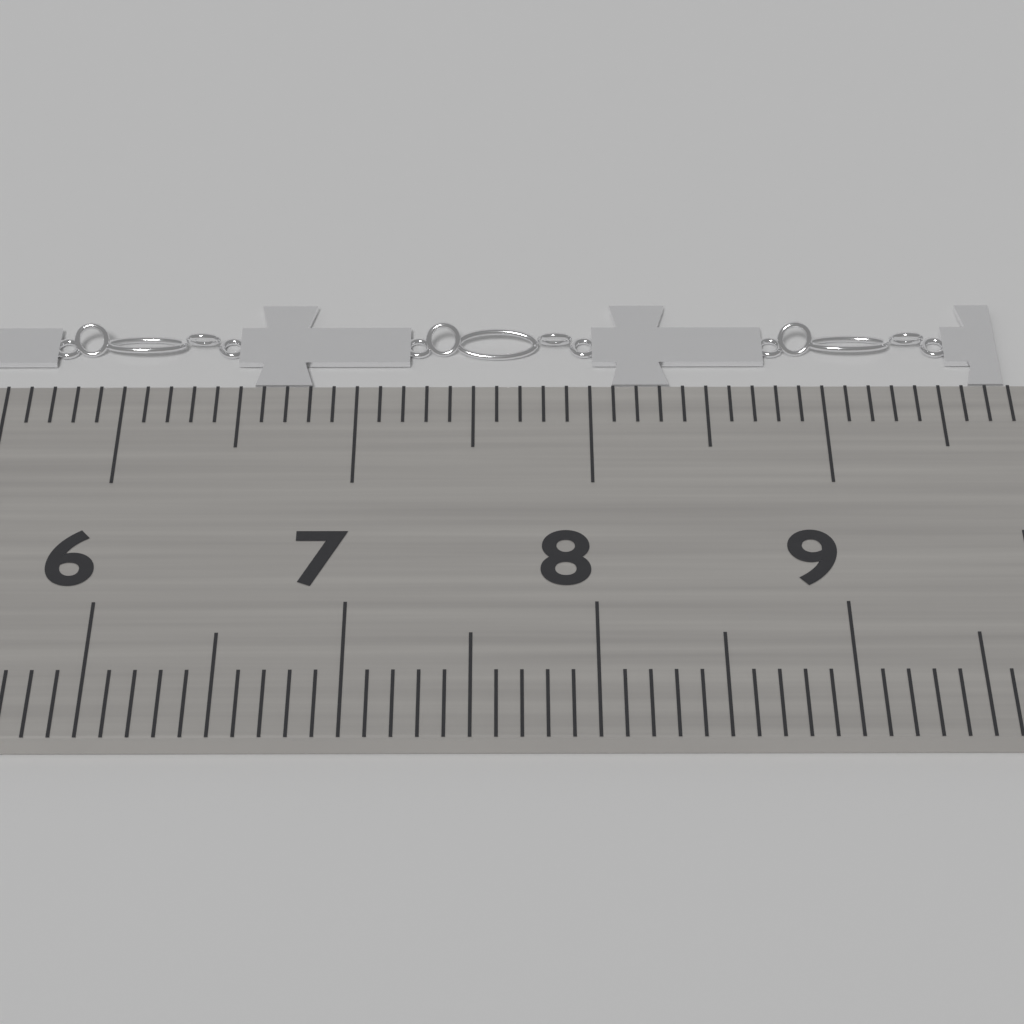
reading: 9.8 cm
